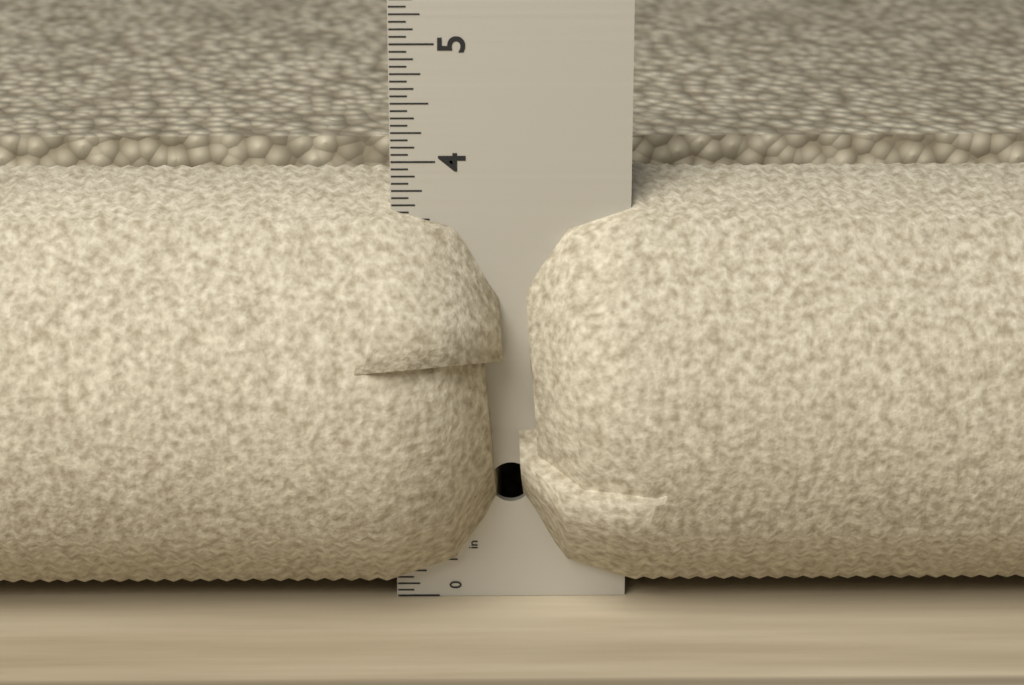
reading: 3.8125 in
